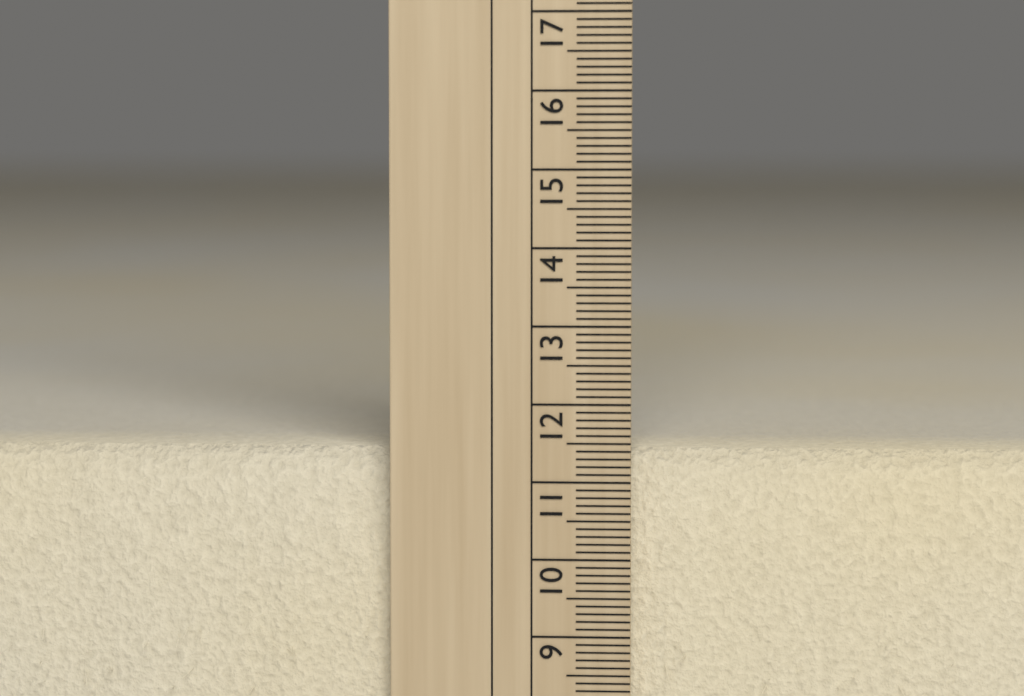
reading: 11.4 cm
